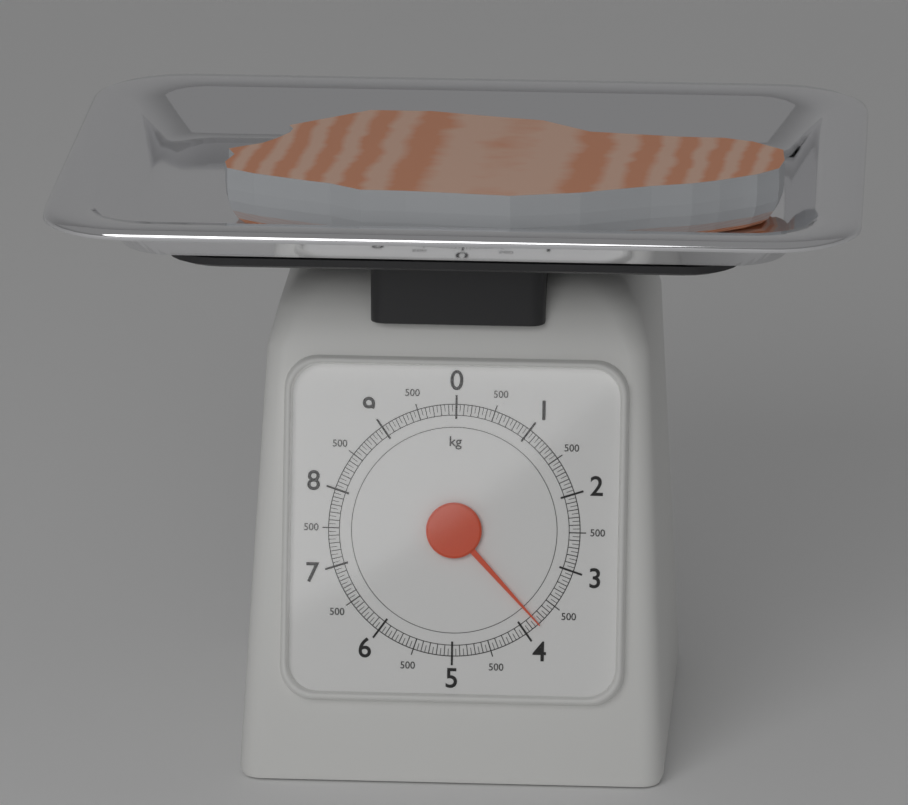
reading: 3.80 kg
